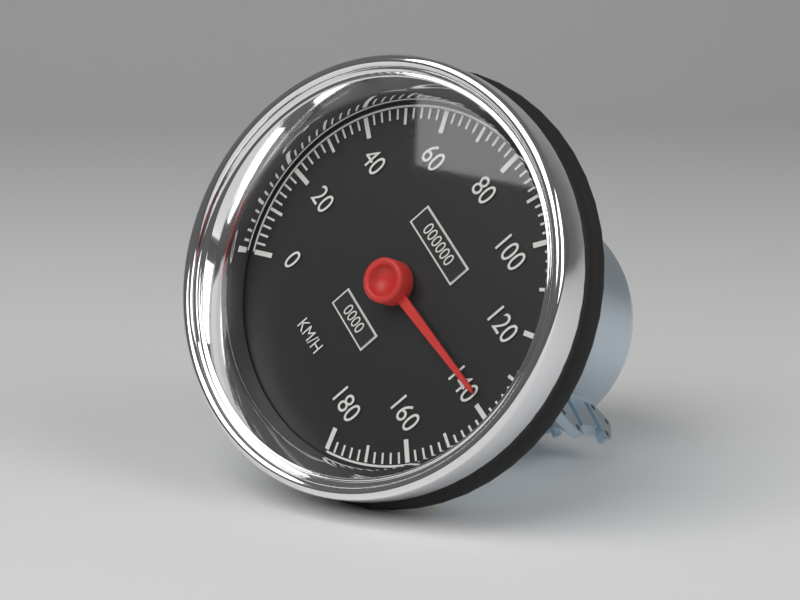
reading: 138 km/h
